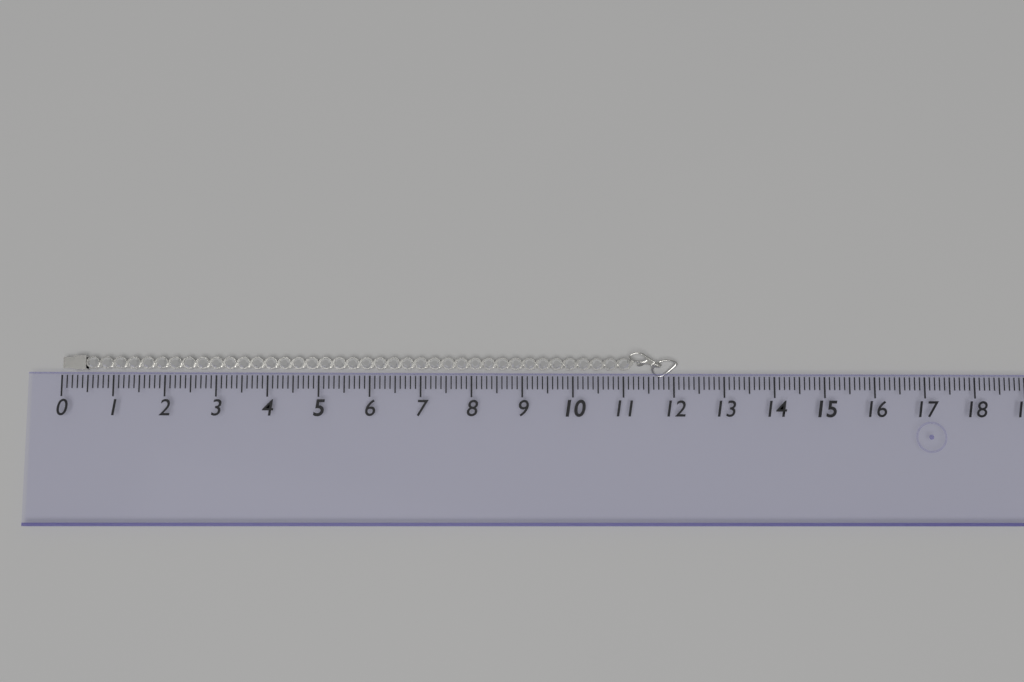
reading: 12.1 (no unit)
